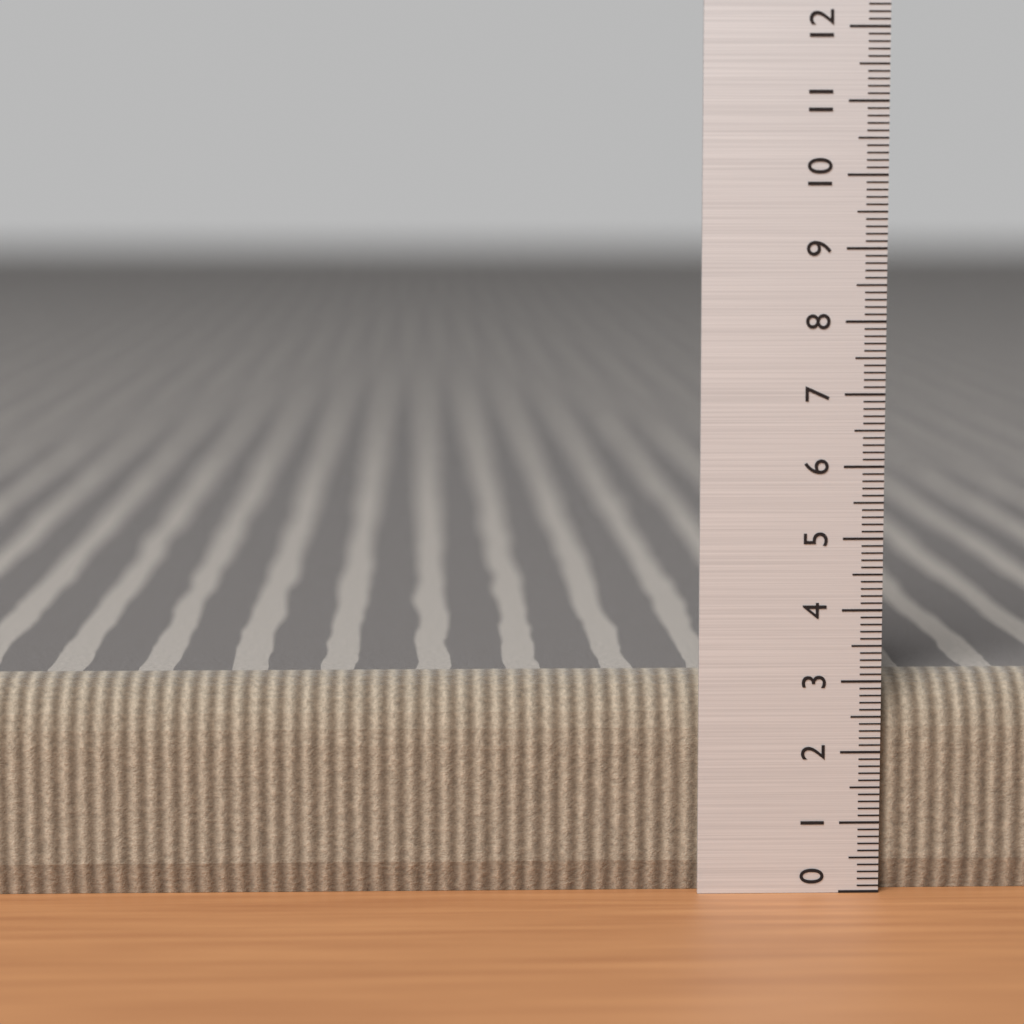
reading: 3.0 (no unit)
